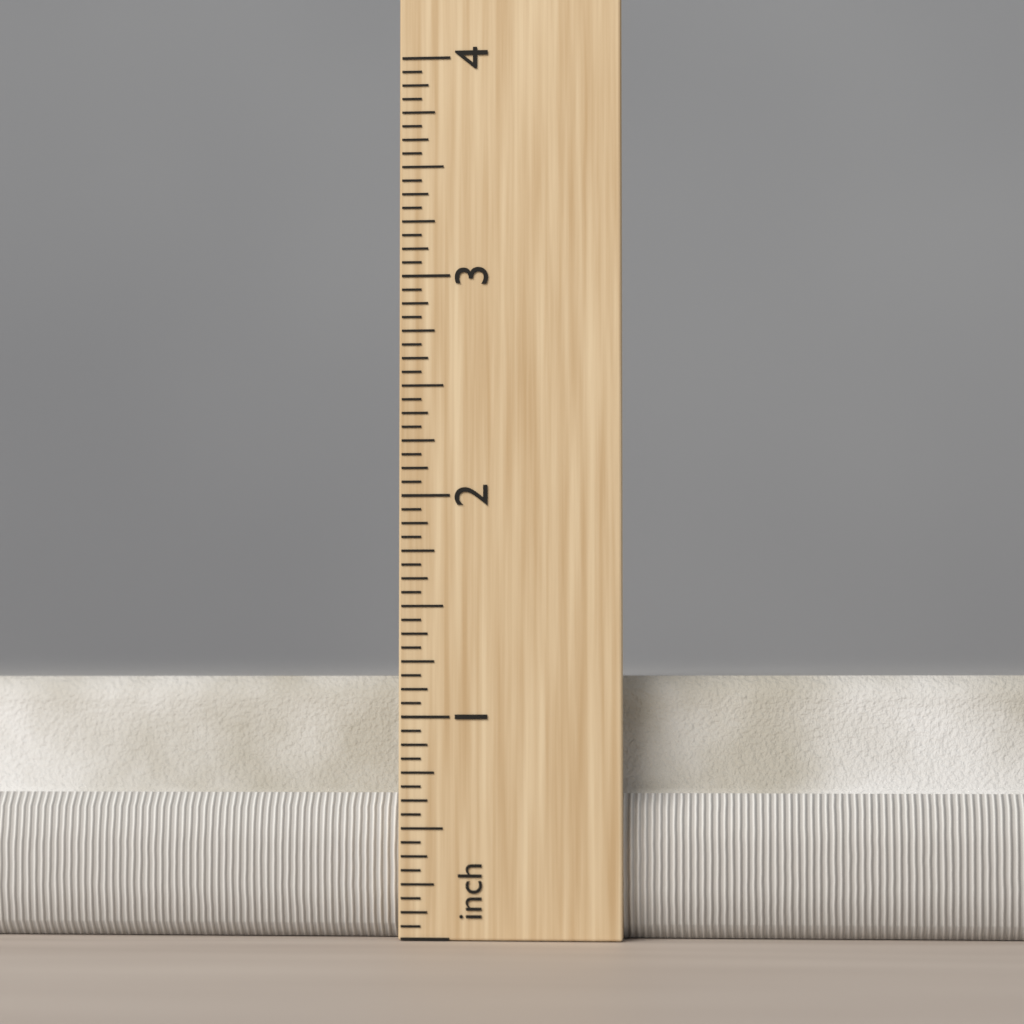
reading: 1.1875 in
